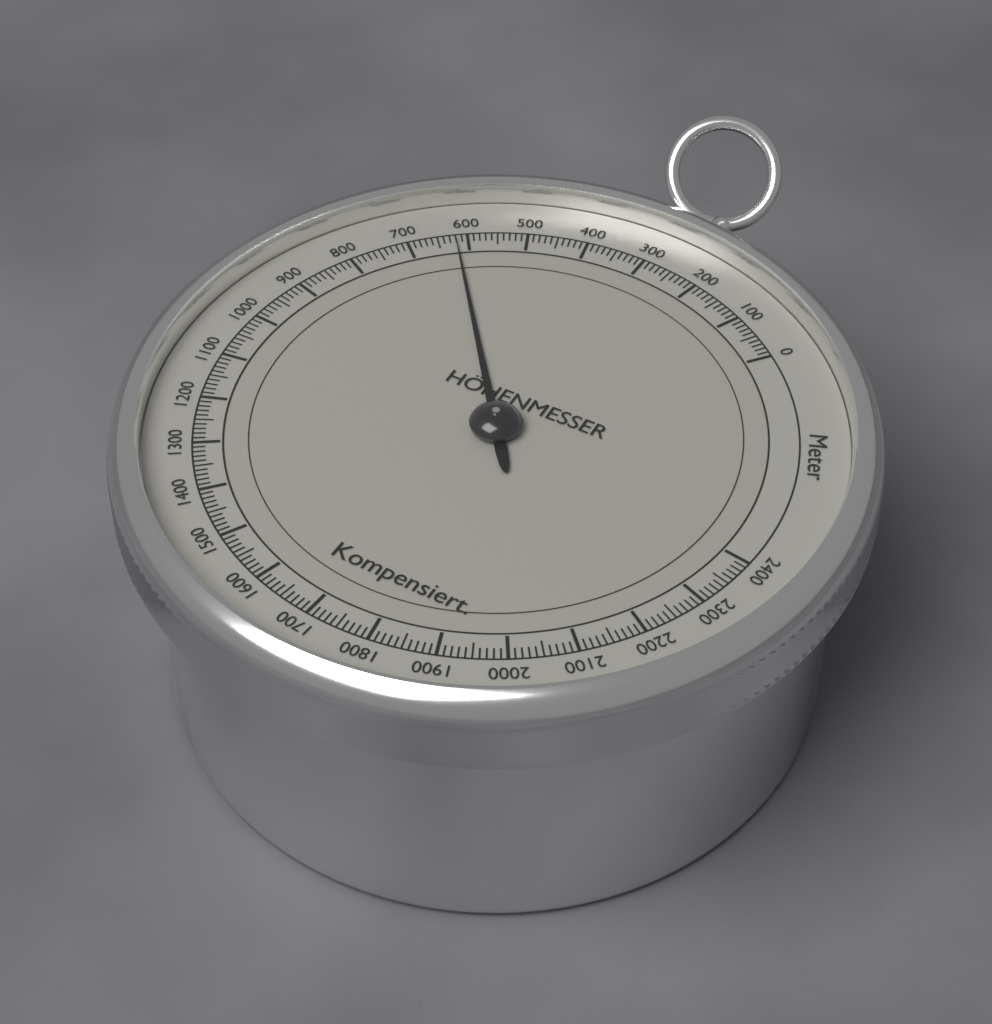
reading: 620 m
